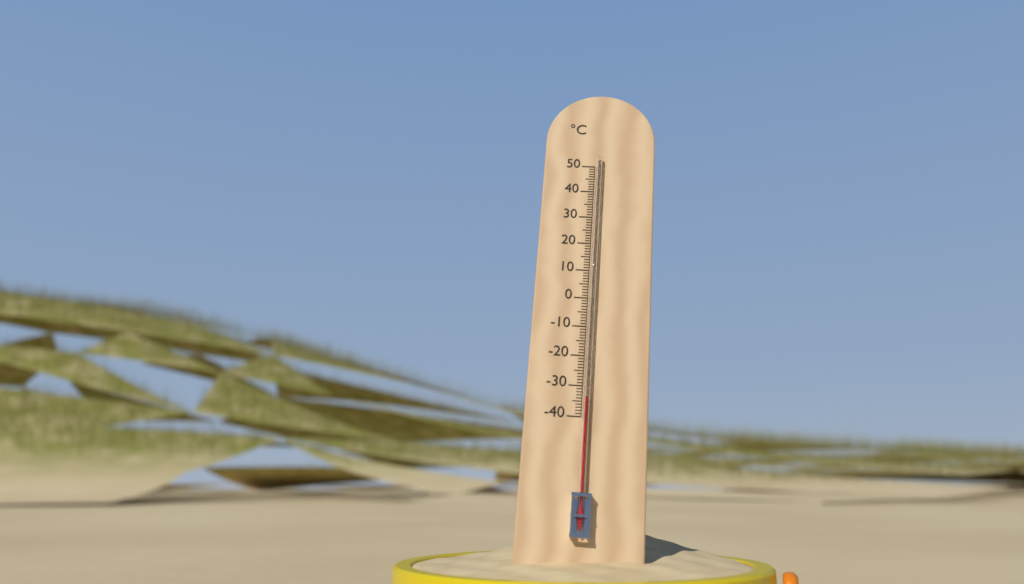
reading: -34 °C
